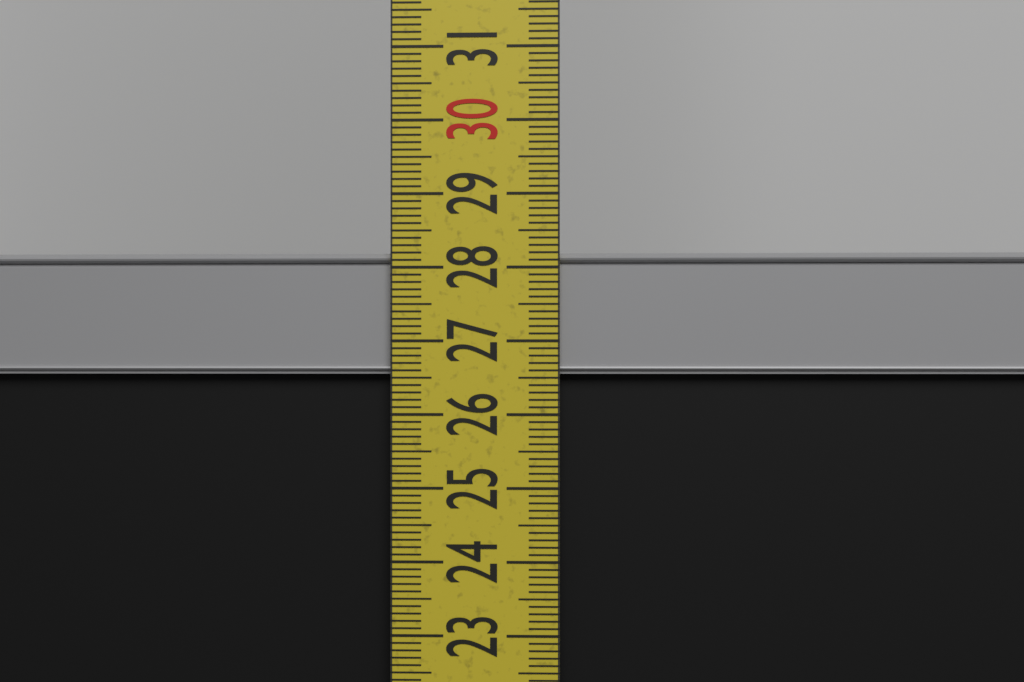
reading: 28.2 cm
